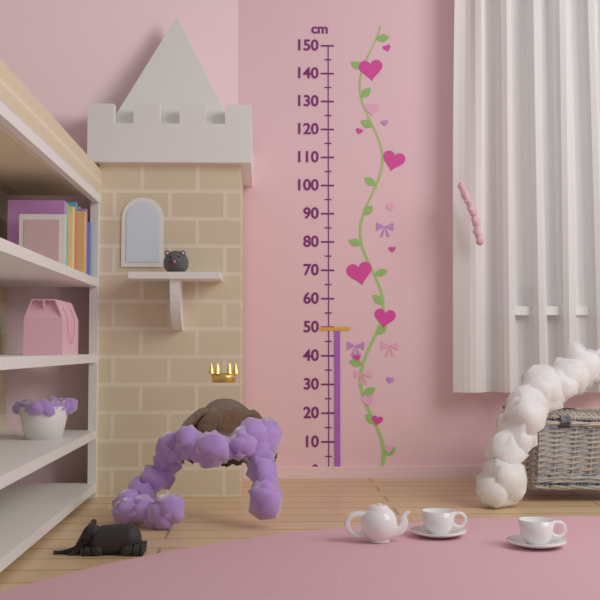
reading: 50 cm
